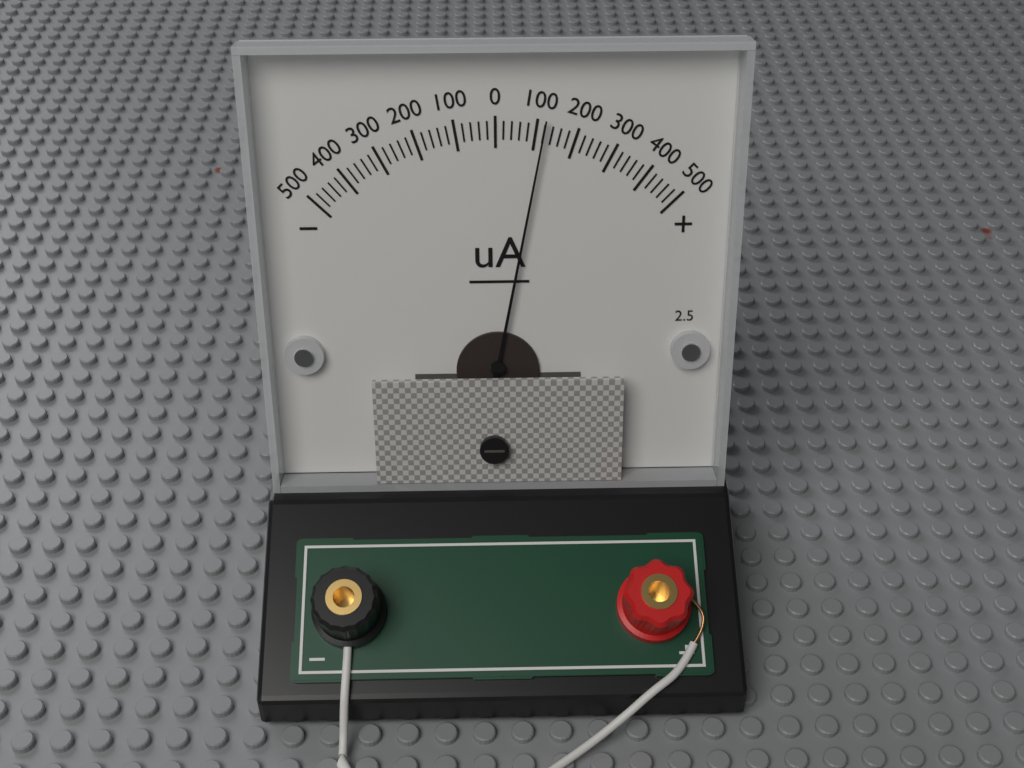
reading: 120 uA
